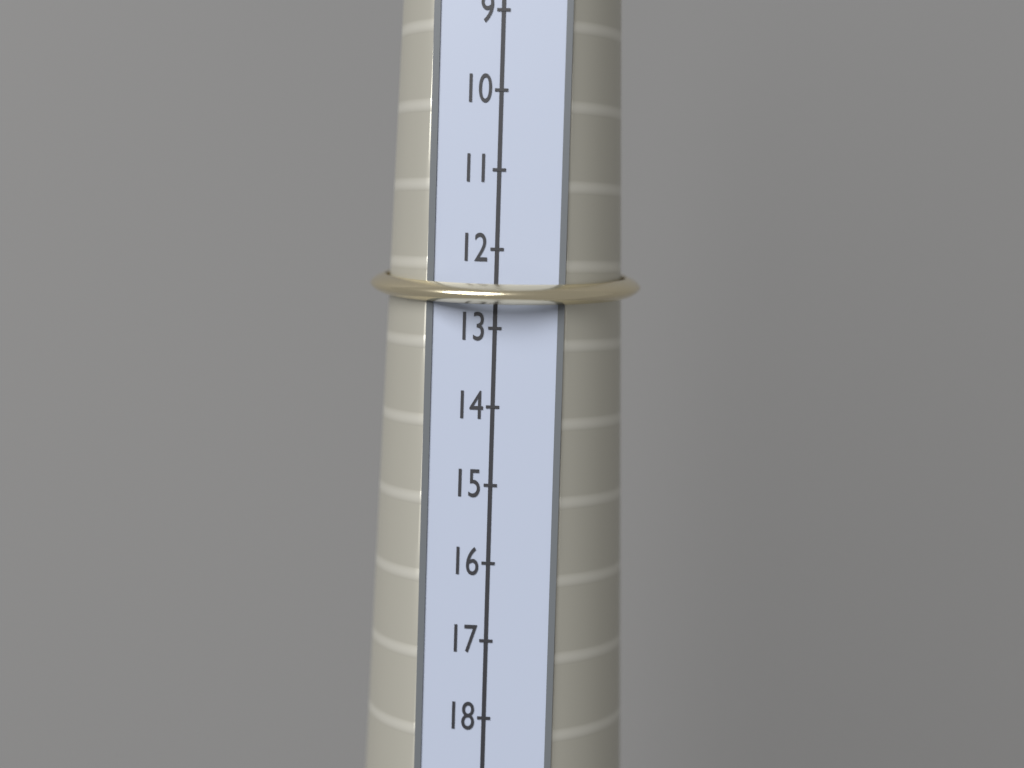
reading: 12.7 (no unit)
